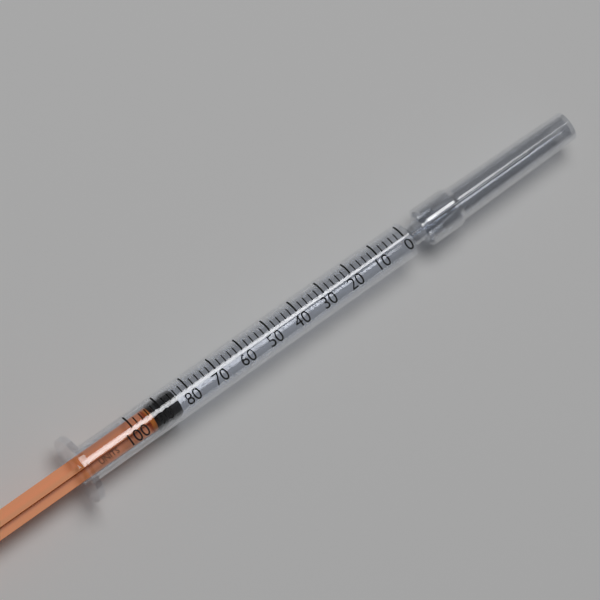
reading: 84 units
